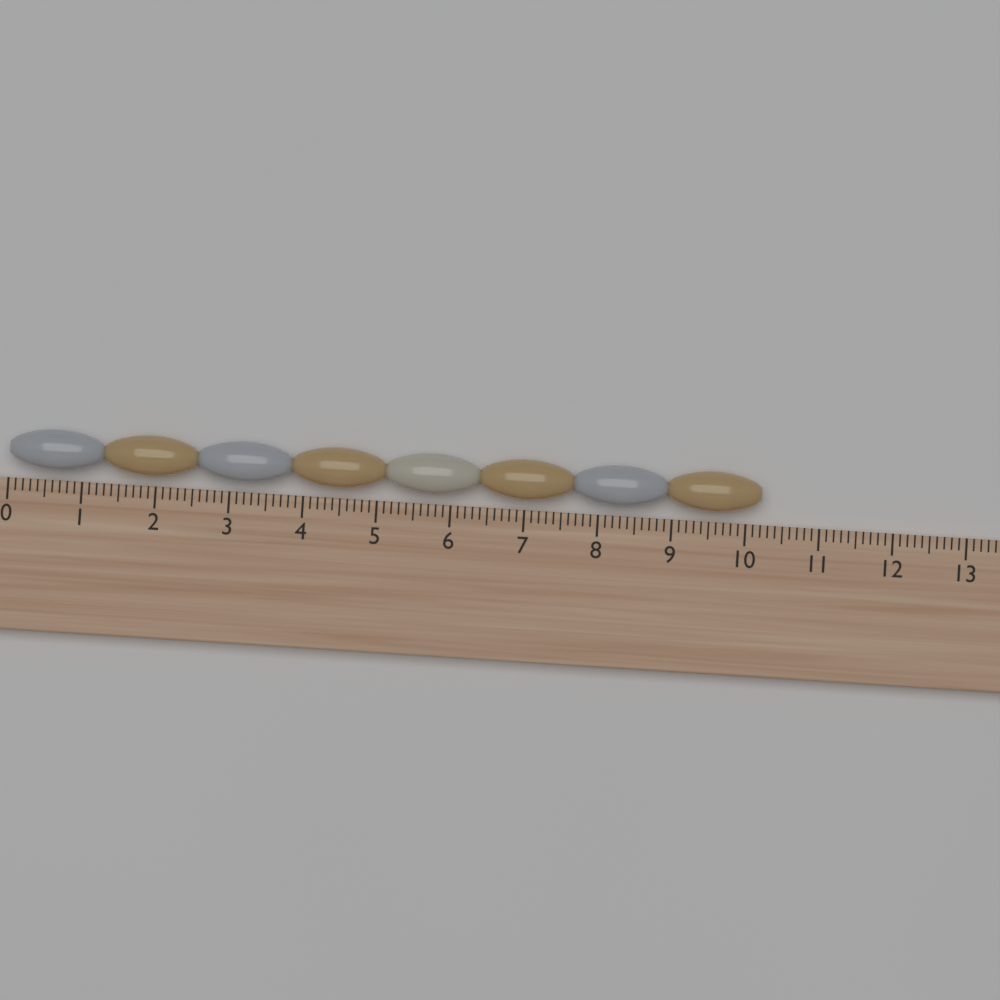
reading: 10.2 (no unit)
